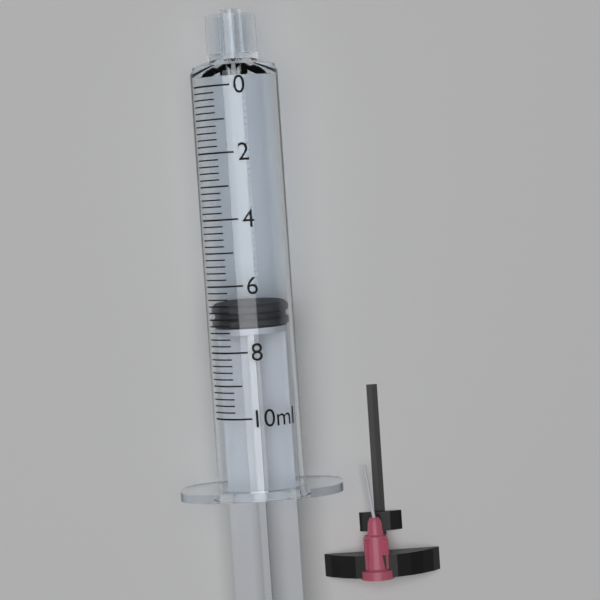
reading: 6.6 ml
